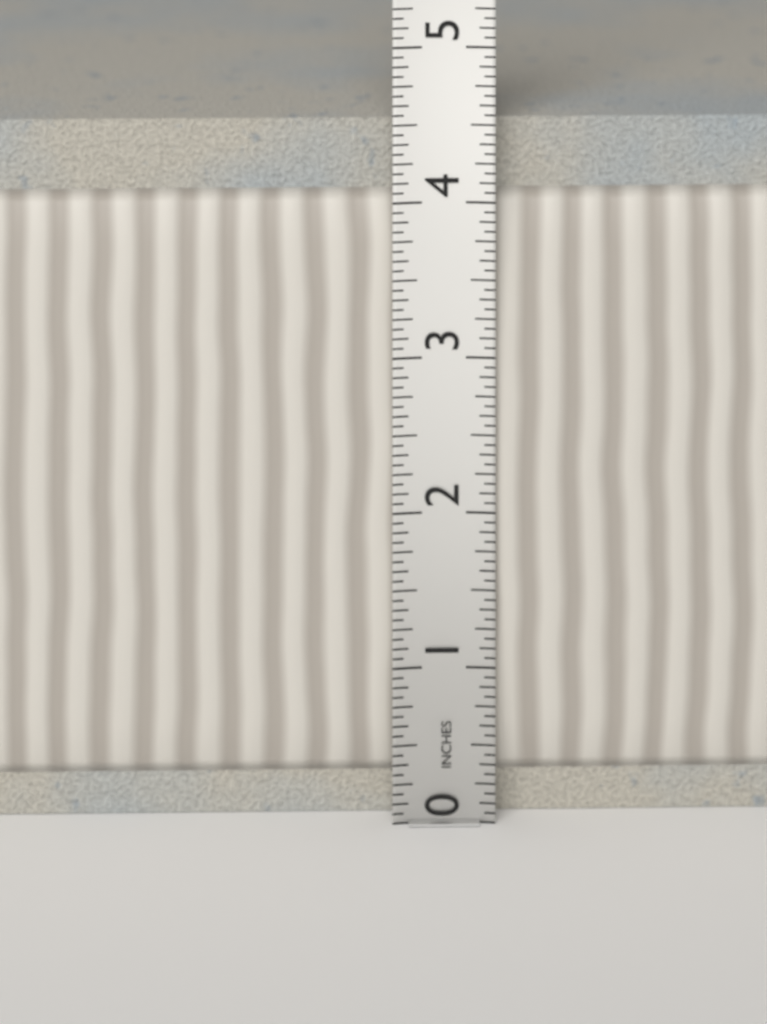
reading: 4.5000 in
